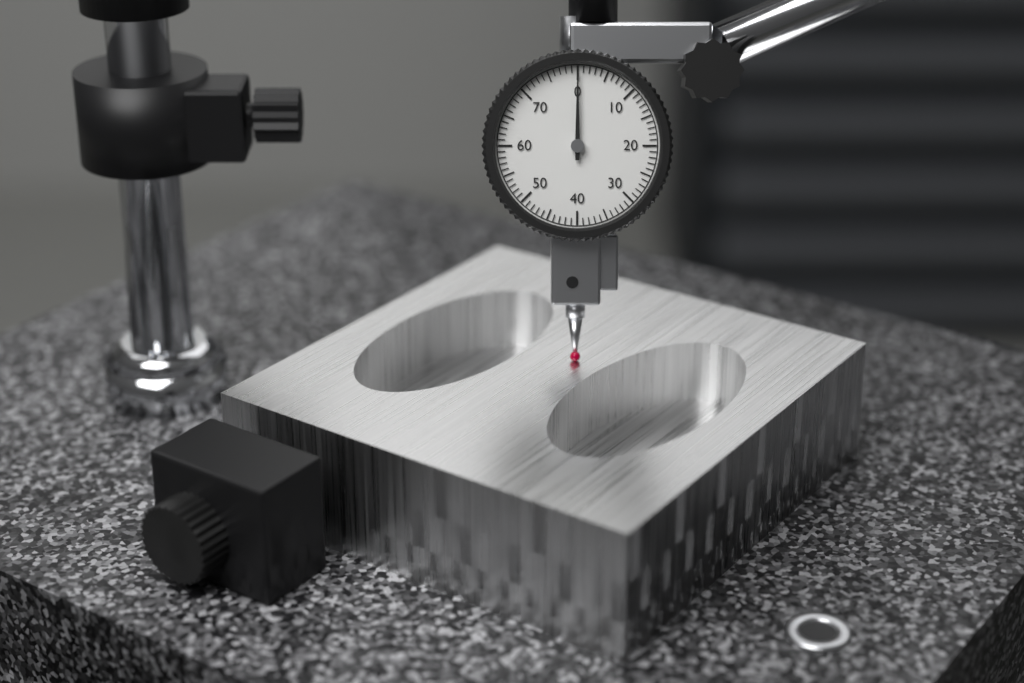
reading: 0 (no unit)
